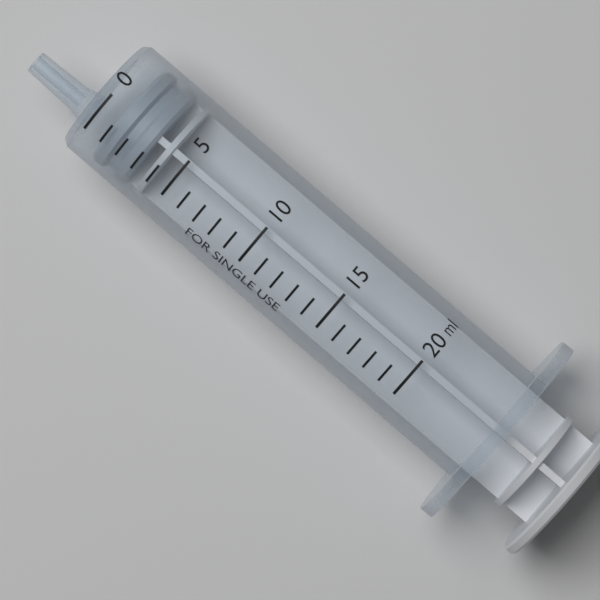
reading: 1 ml
